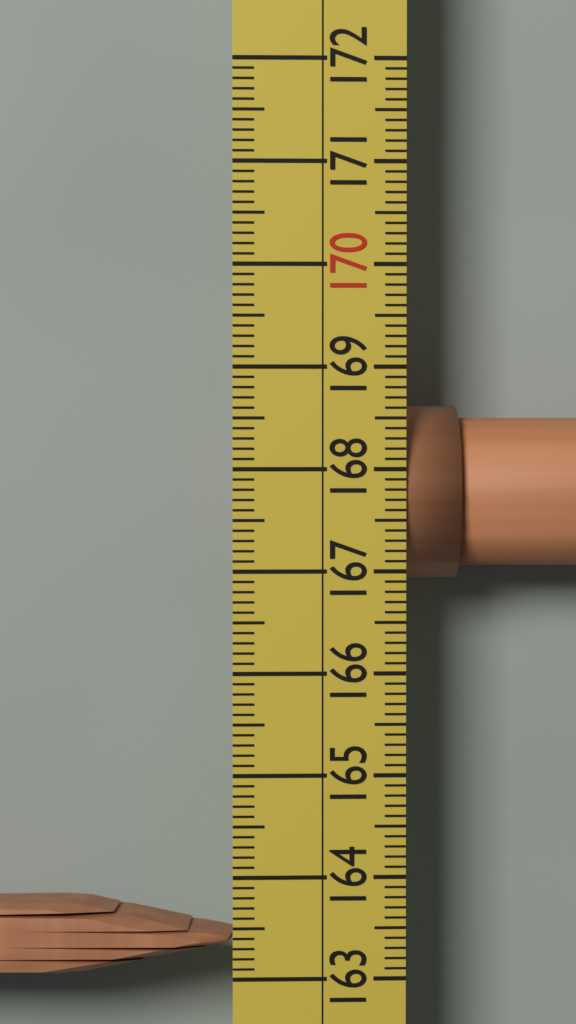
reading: 163.7 (no unit)
